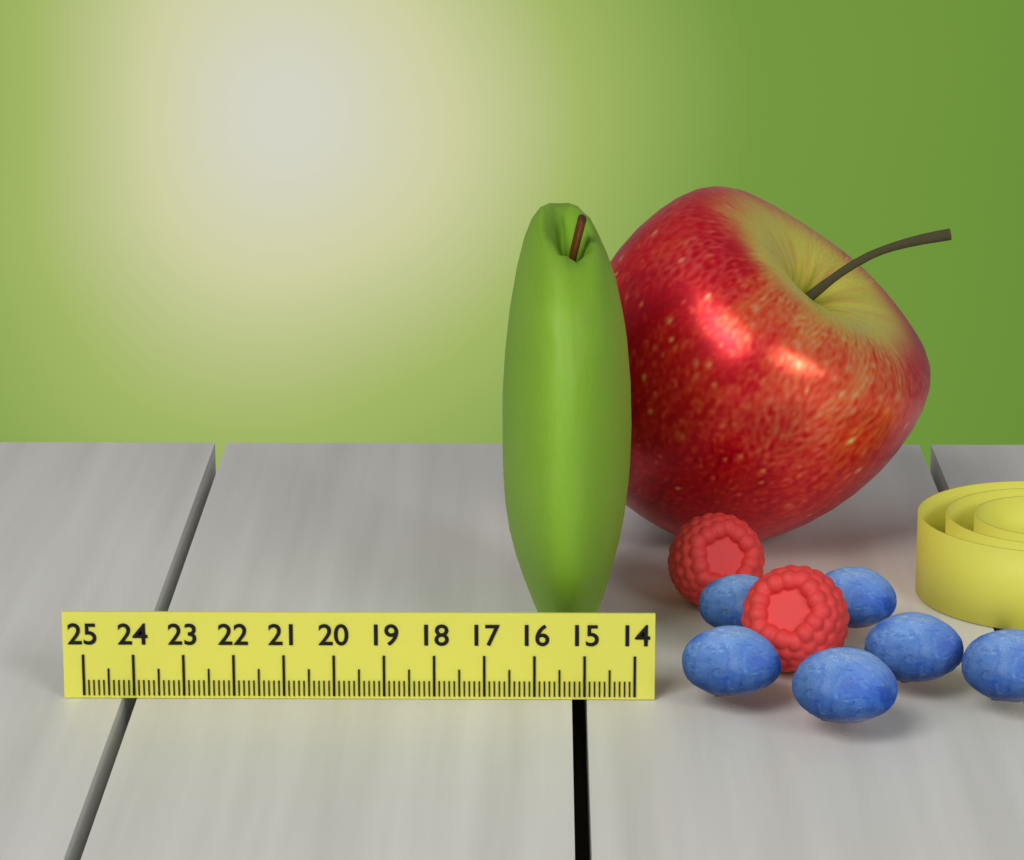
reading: 16.7 (no unit)
